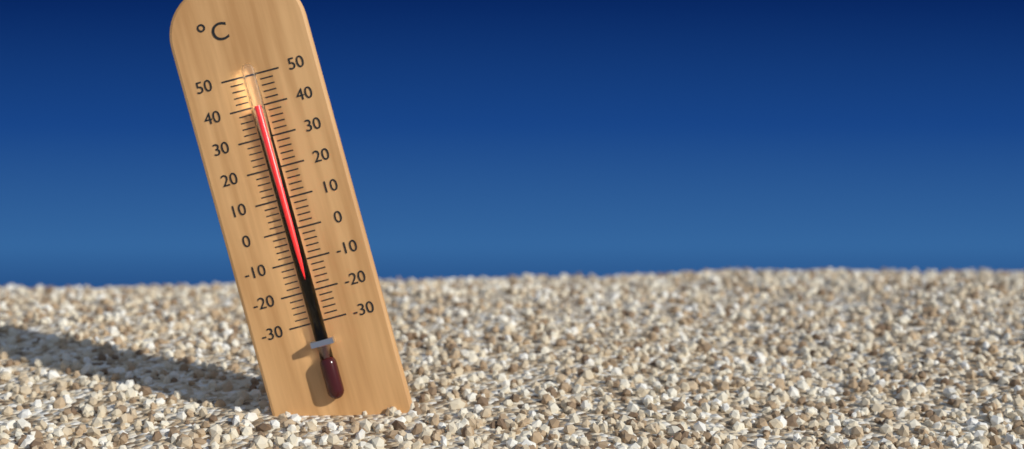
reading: 40 °C
